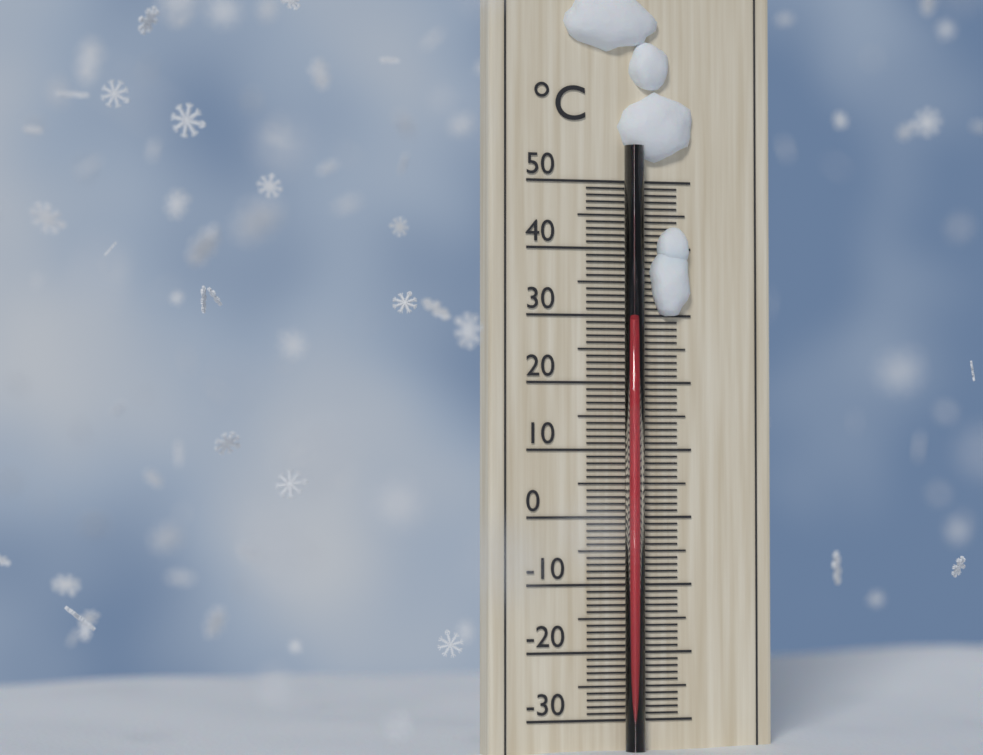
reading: 29 °C
